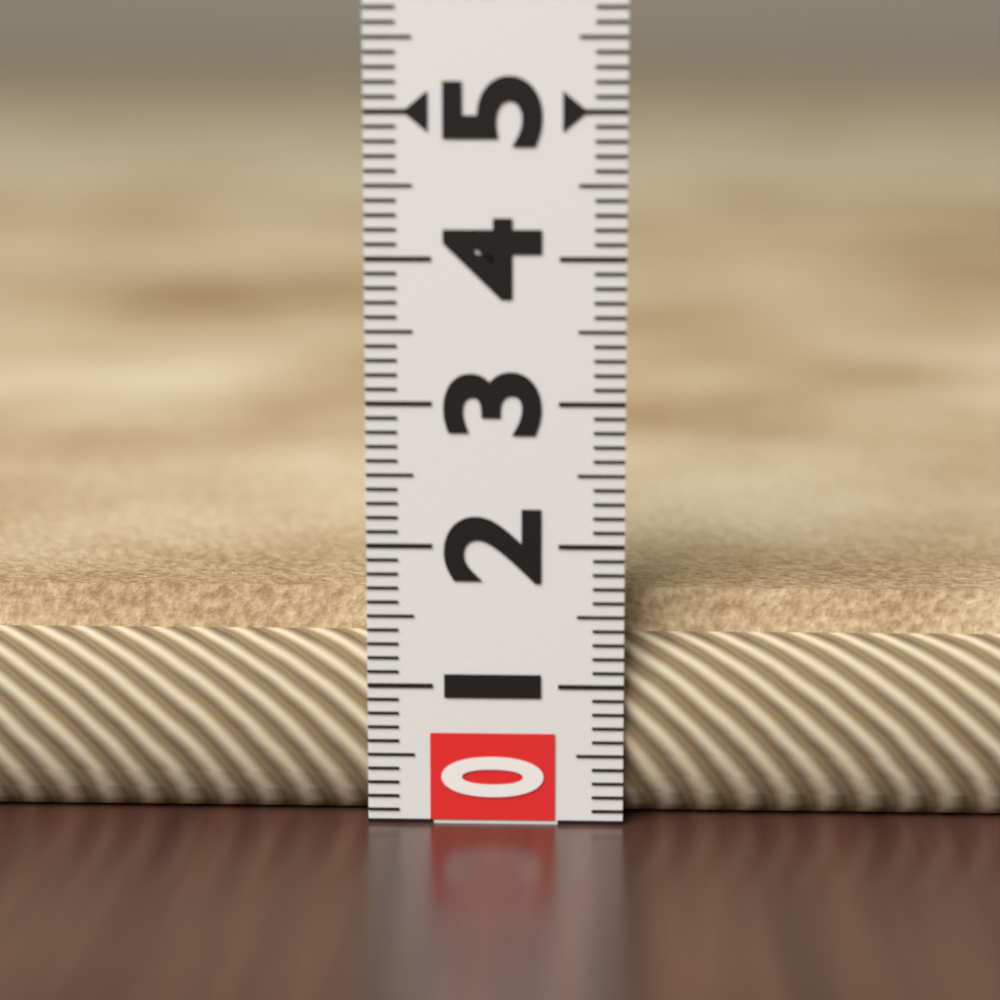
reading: 1.6 (no unit)
